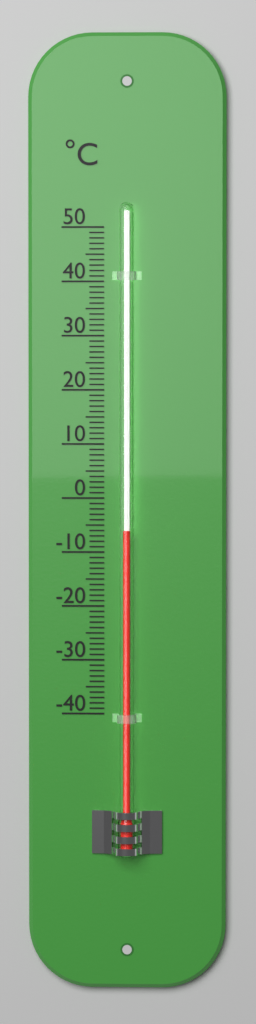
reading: -6 °C
